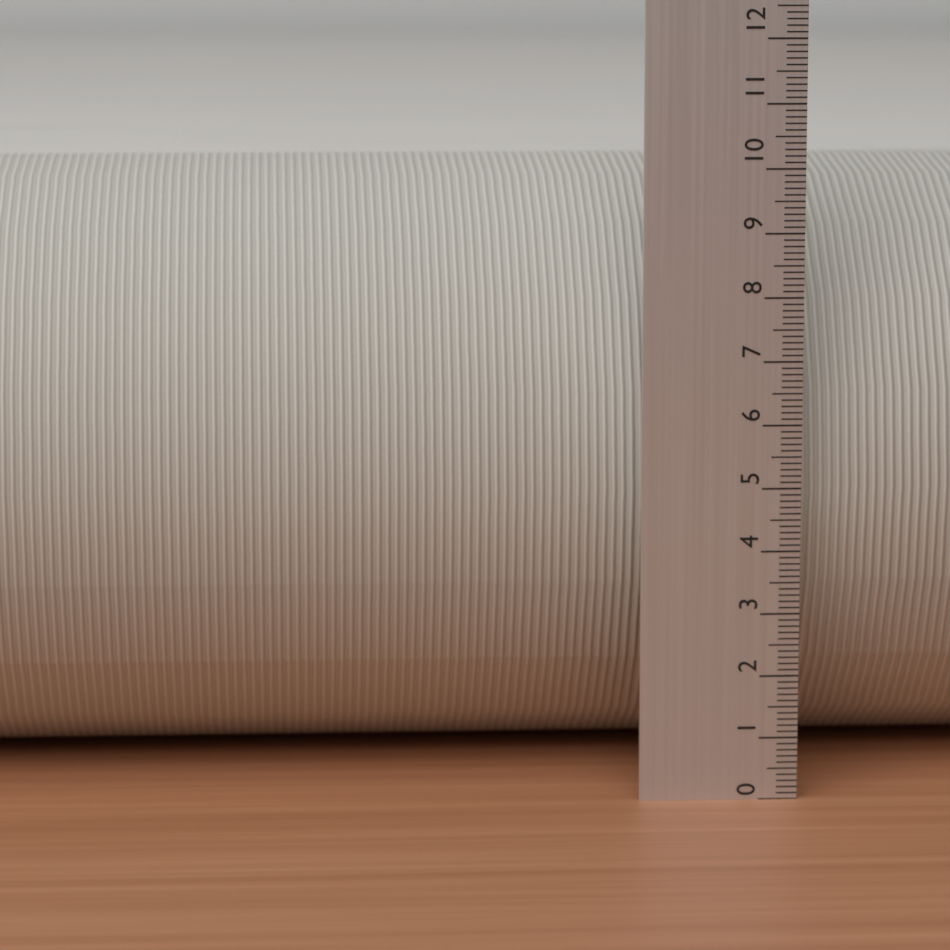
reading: 9.9 (no unit)
